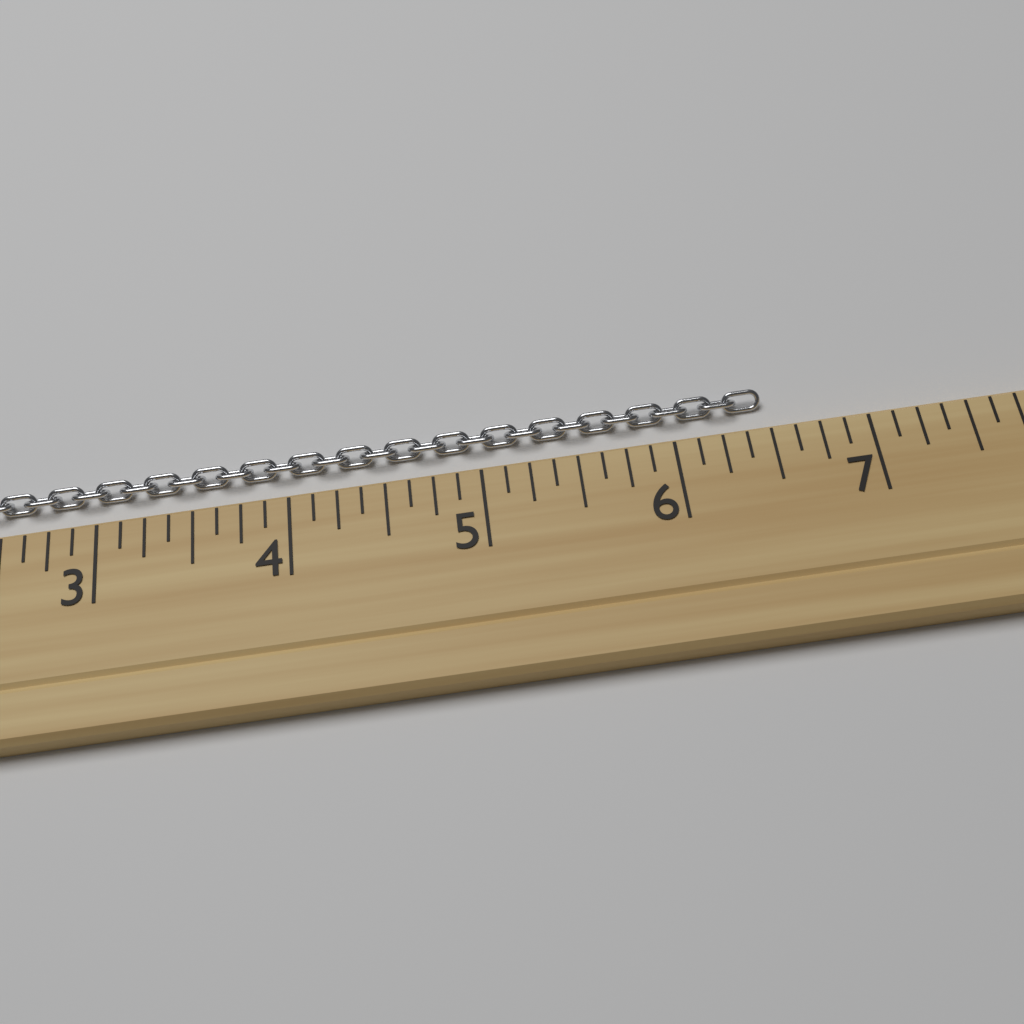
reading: 6.500 (no unit)
